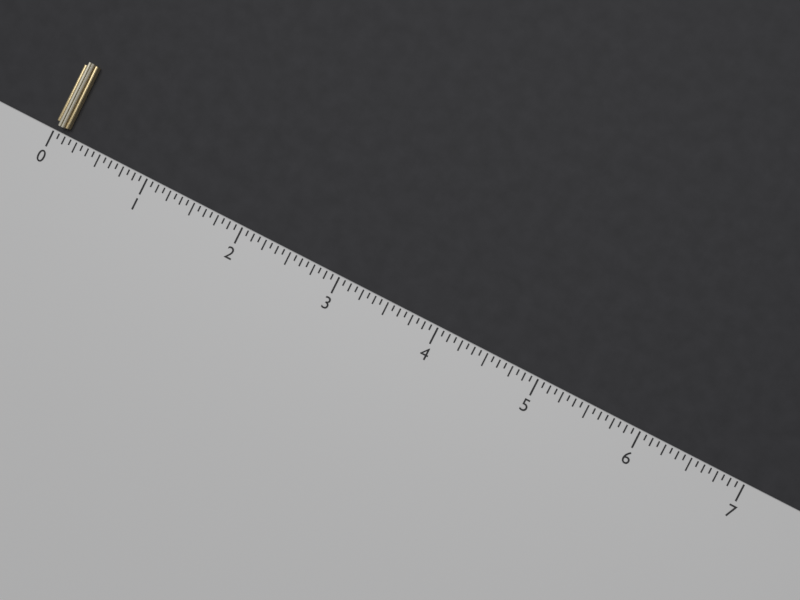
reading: 0.1250 (no unit)
